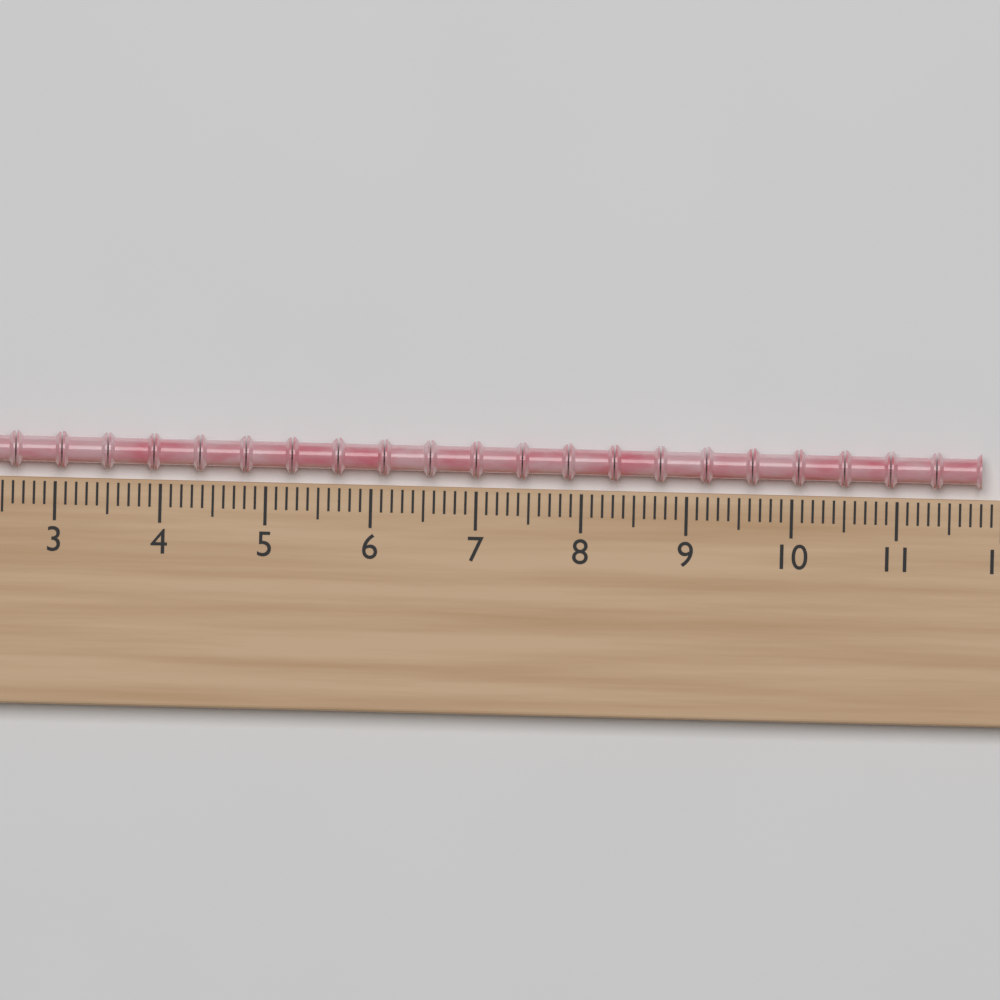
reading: 11.8 (no unit)
